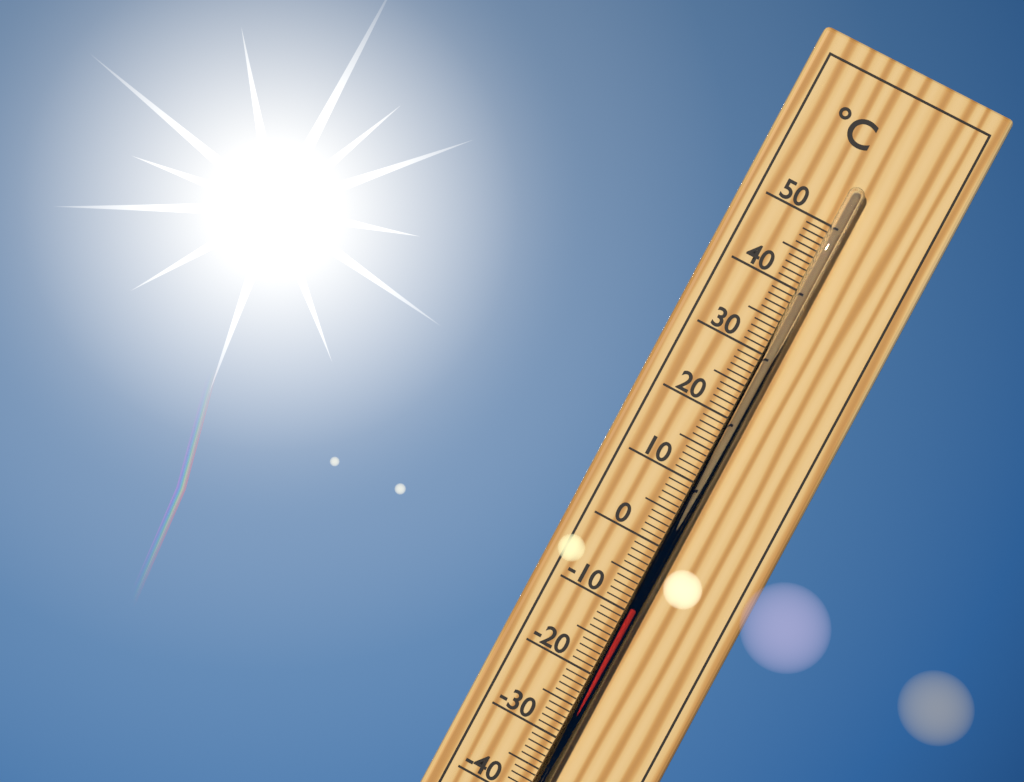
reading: -9 °C
